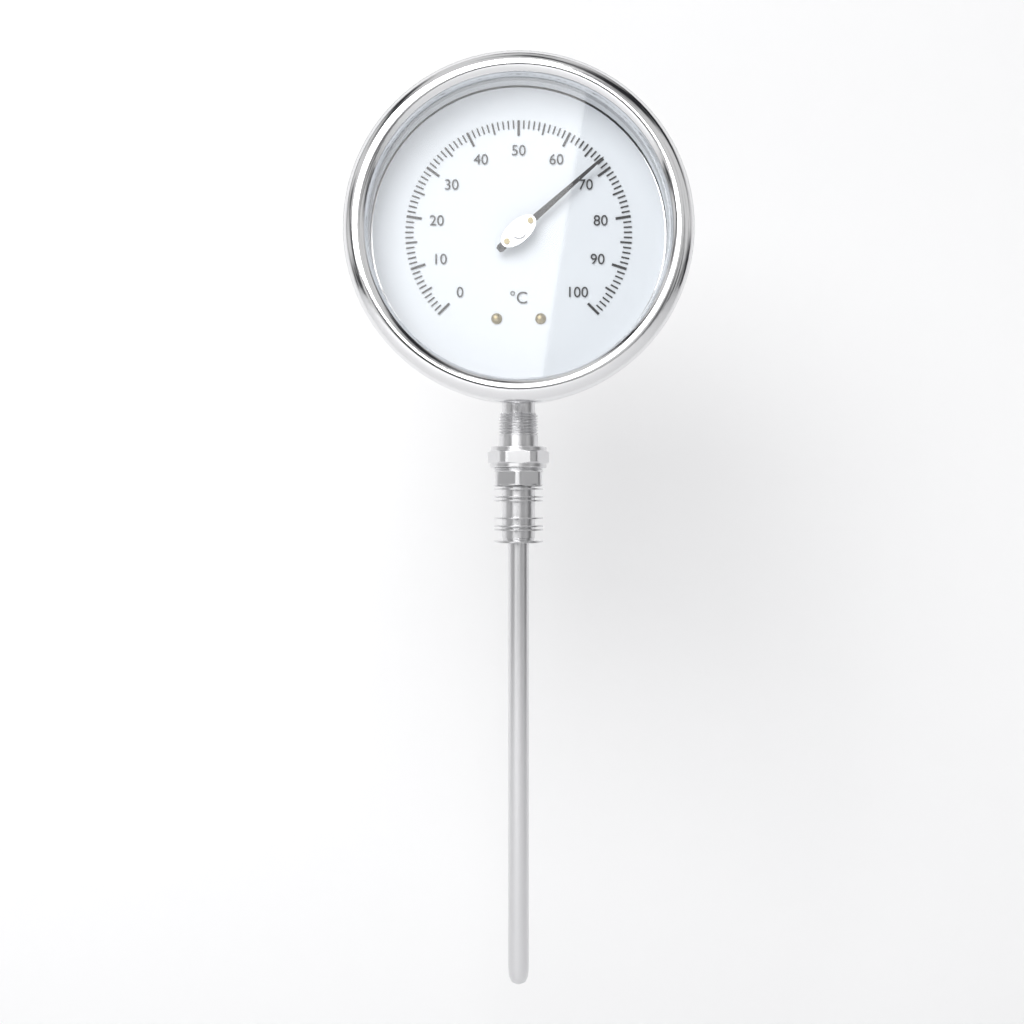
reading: 68 °C
